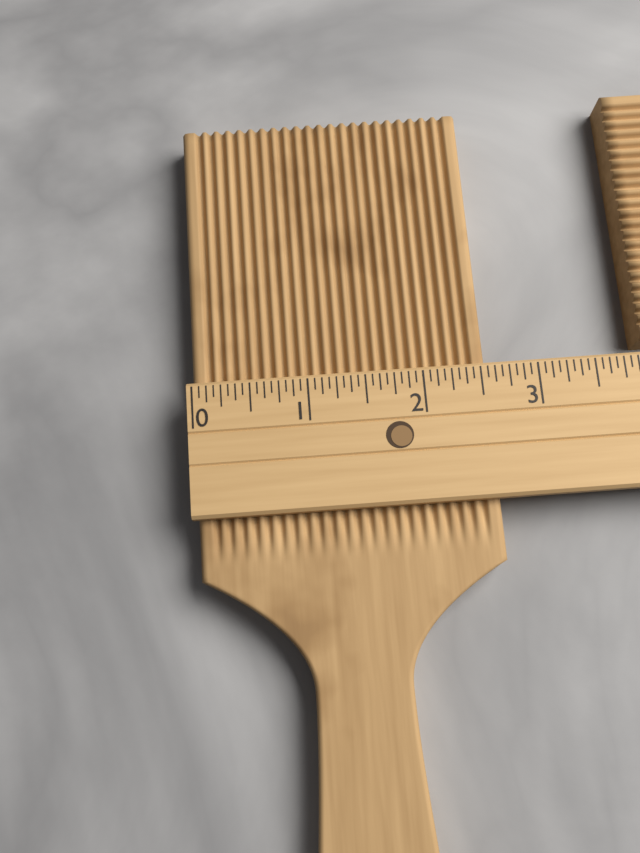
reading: 2.5625 (no unit)
